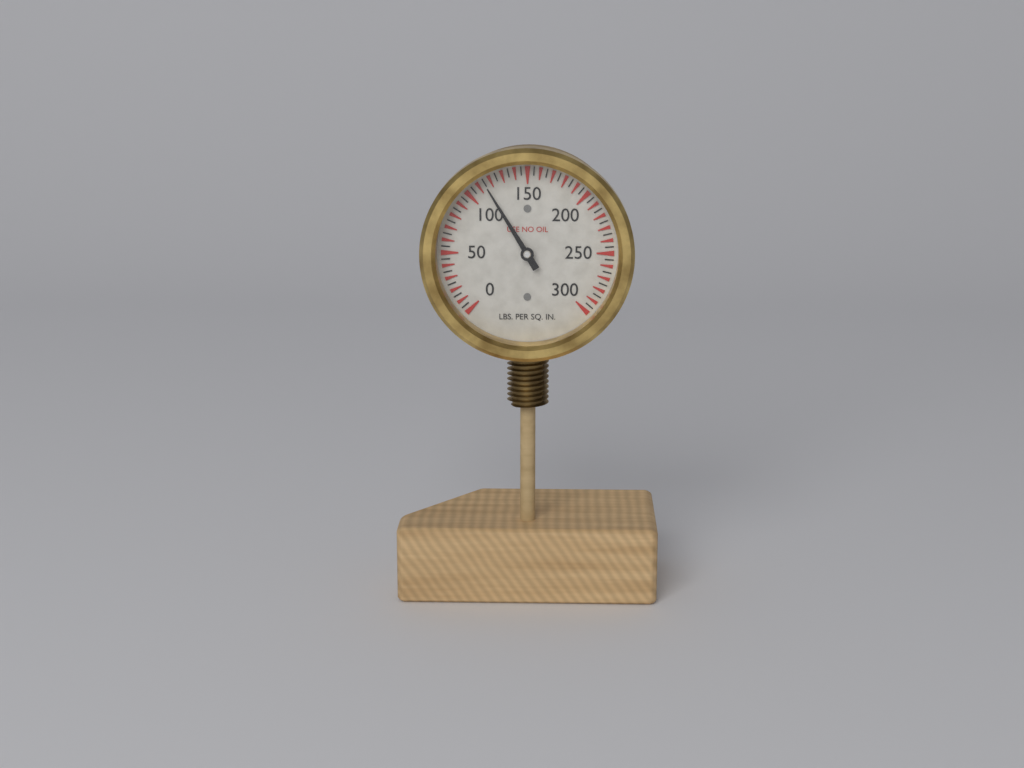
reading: 115 psi
